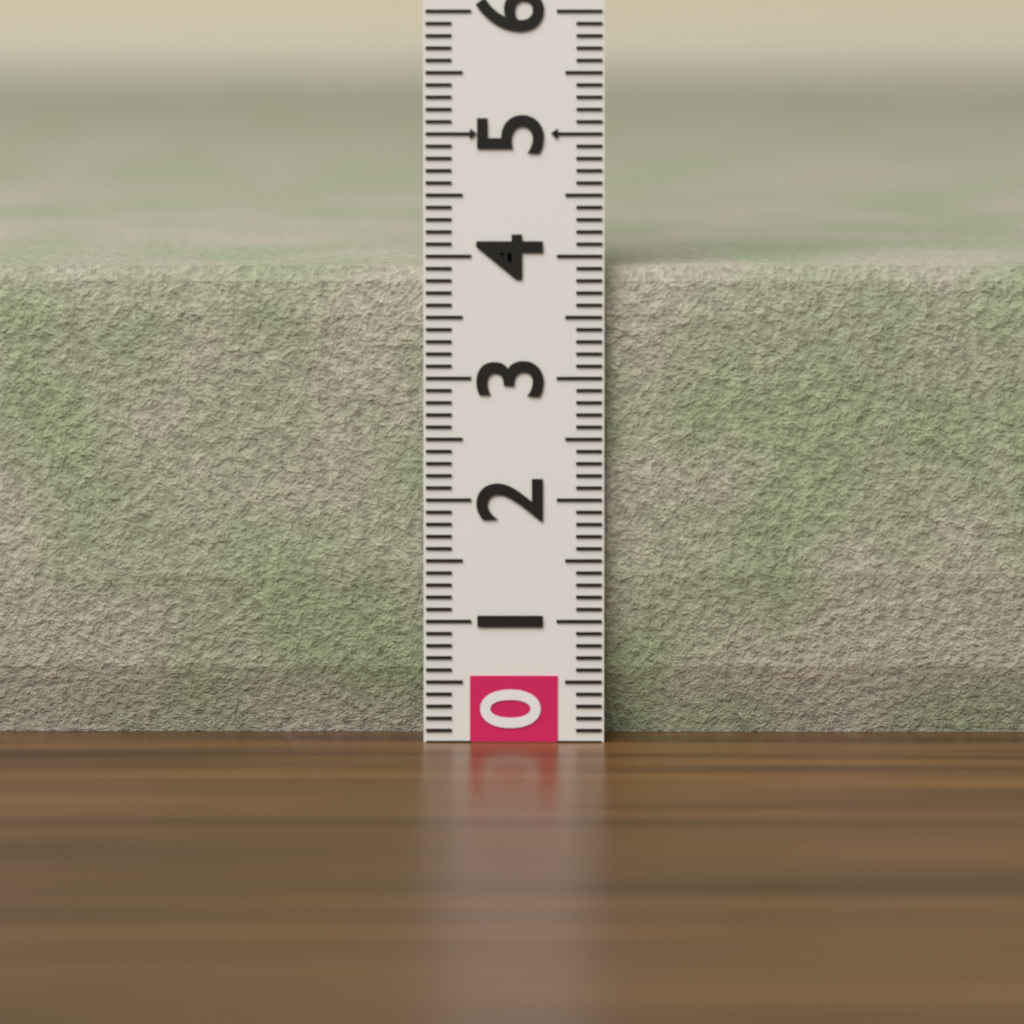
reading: 3.9 (no unit)
